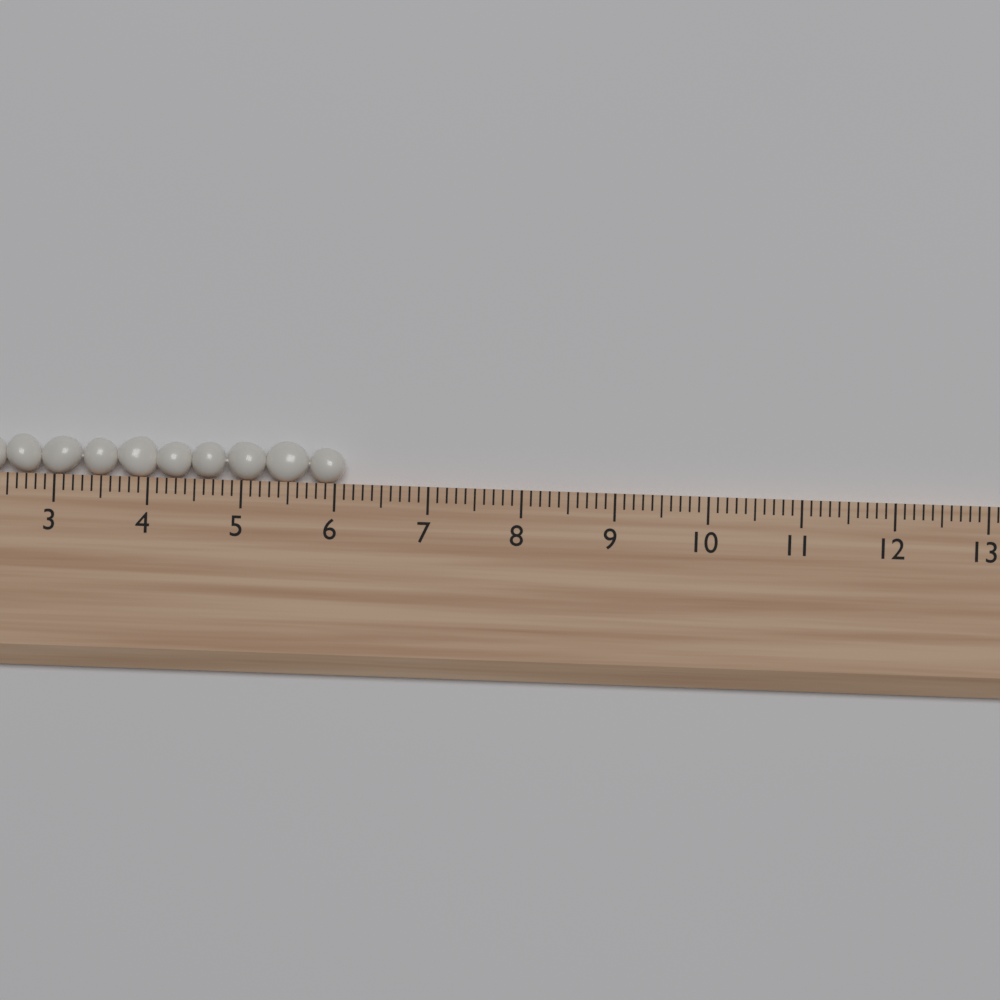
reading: 6.1 (no unit)
